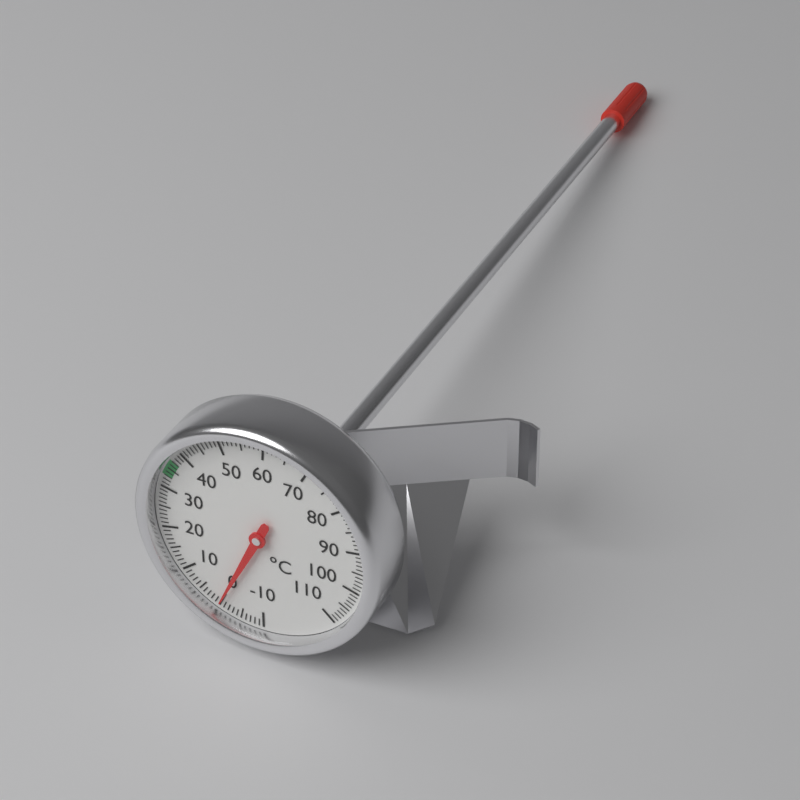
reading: 0 °C
